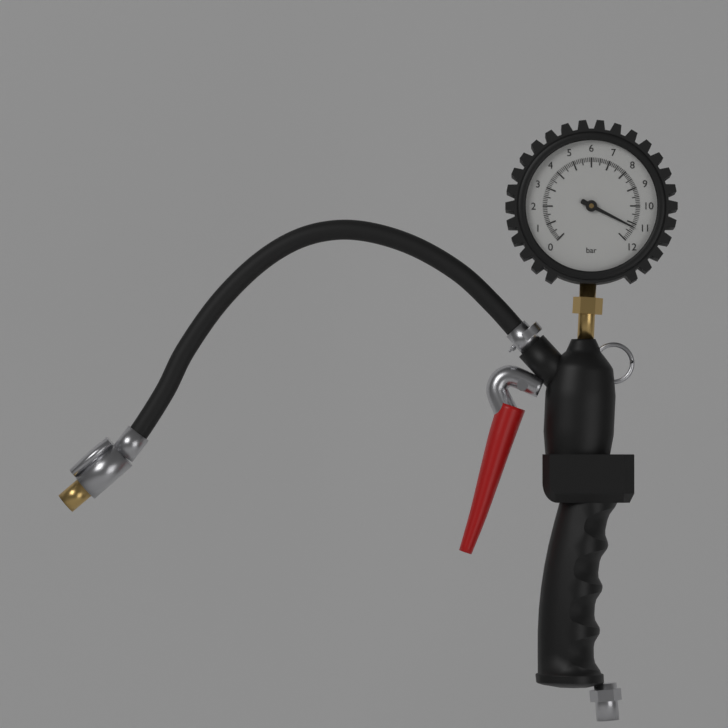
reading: 11.2 bar
